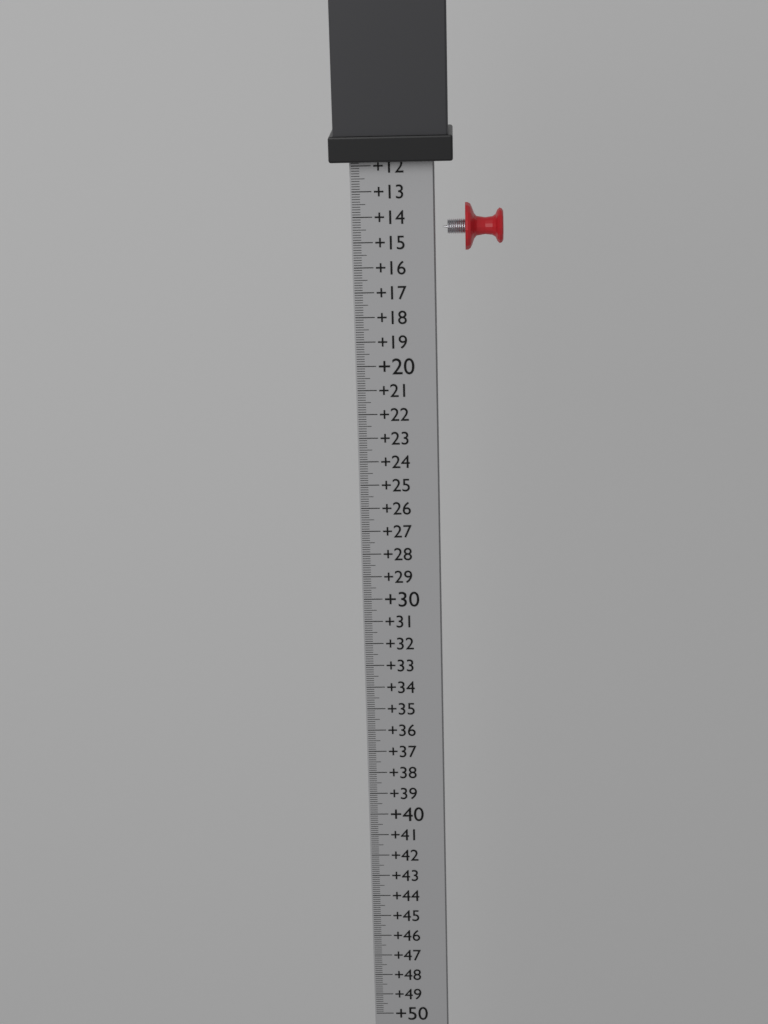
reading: 11.8 (no unit)
